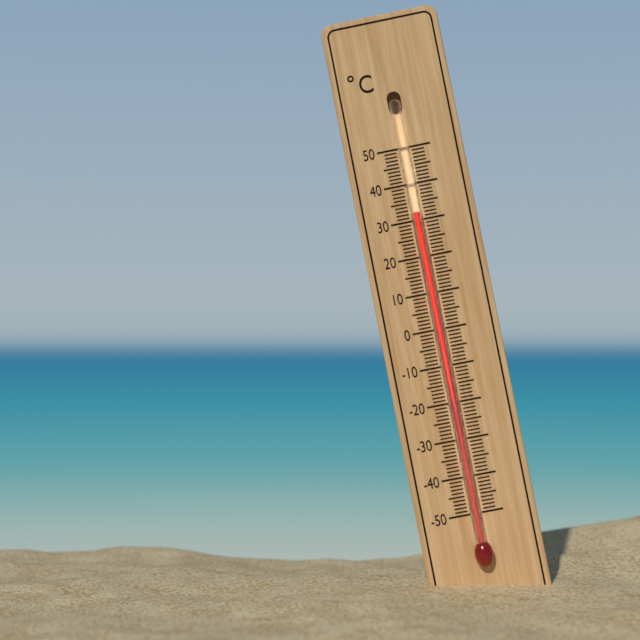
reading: 32 °C
